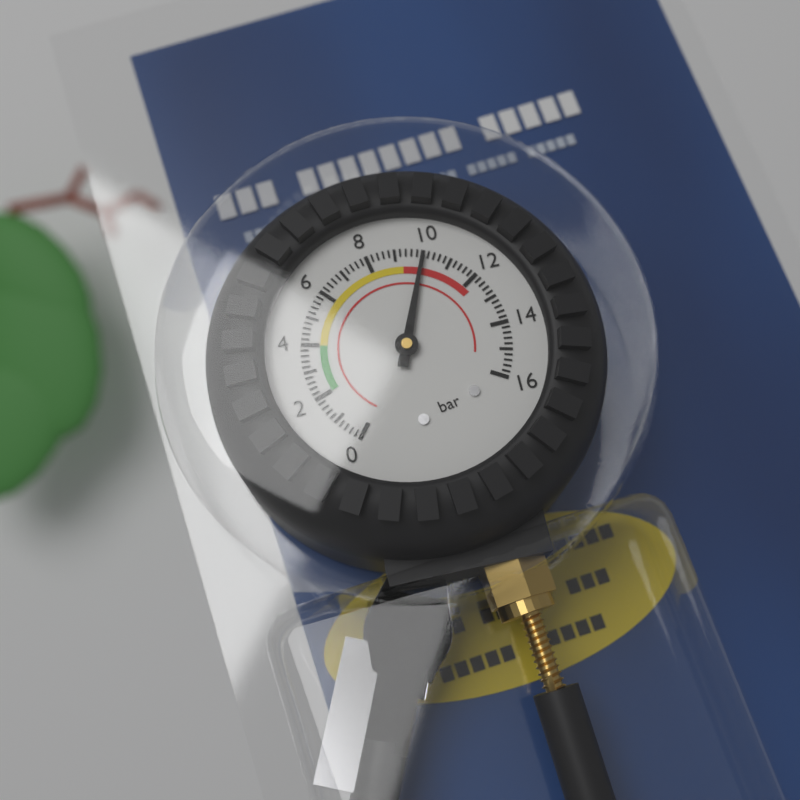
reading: 10.0 bar
